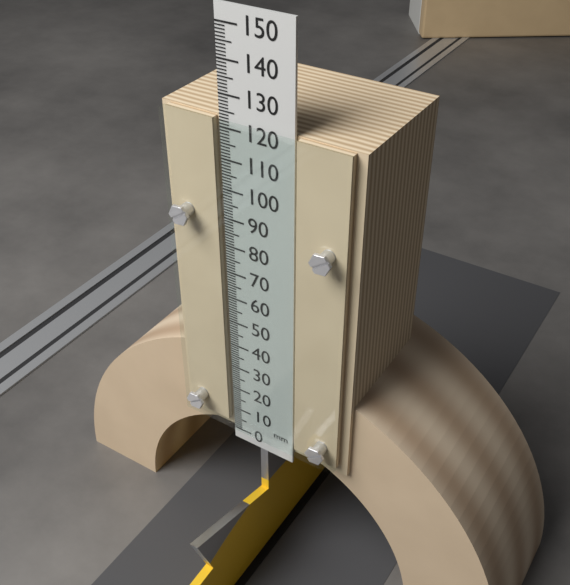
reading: 123 mm
